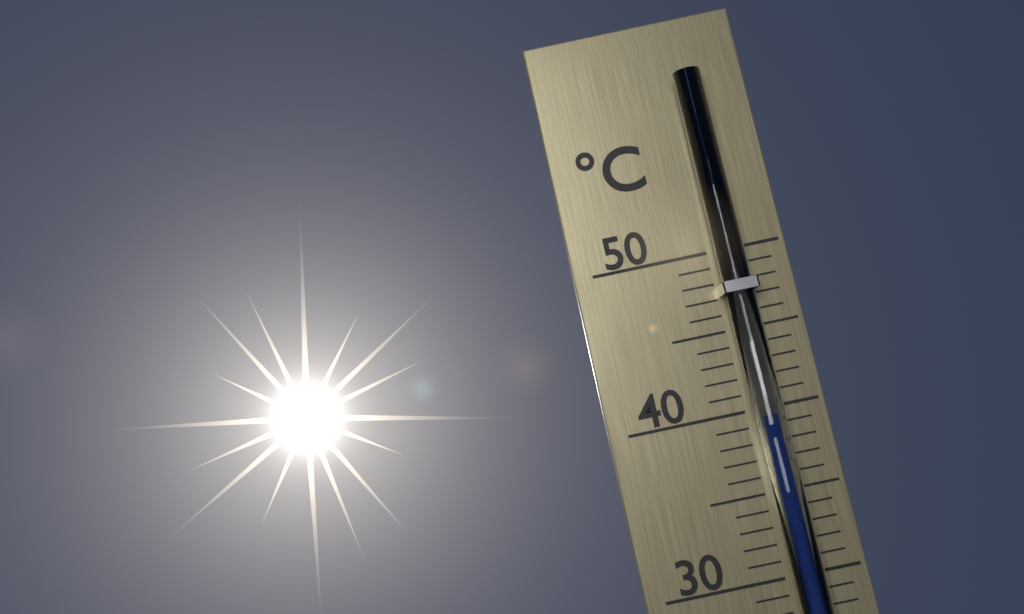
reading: 39.5 °C
